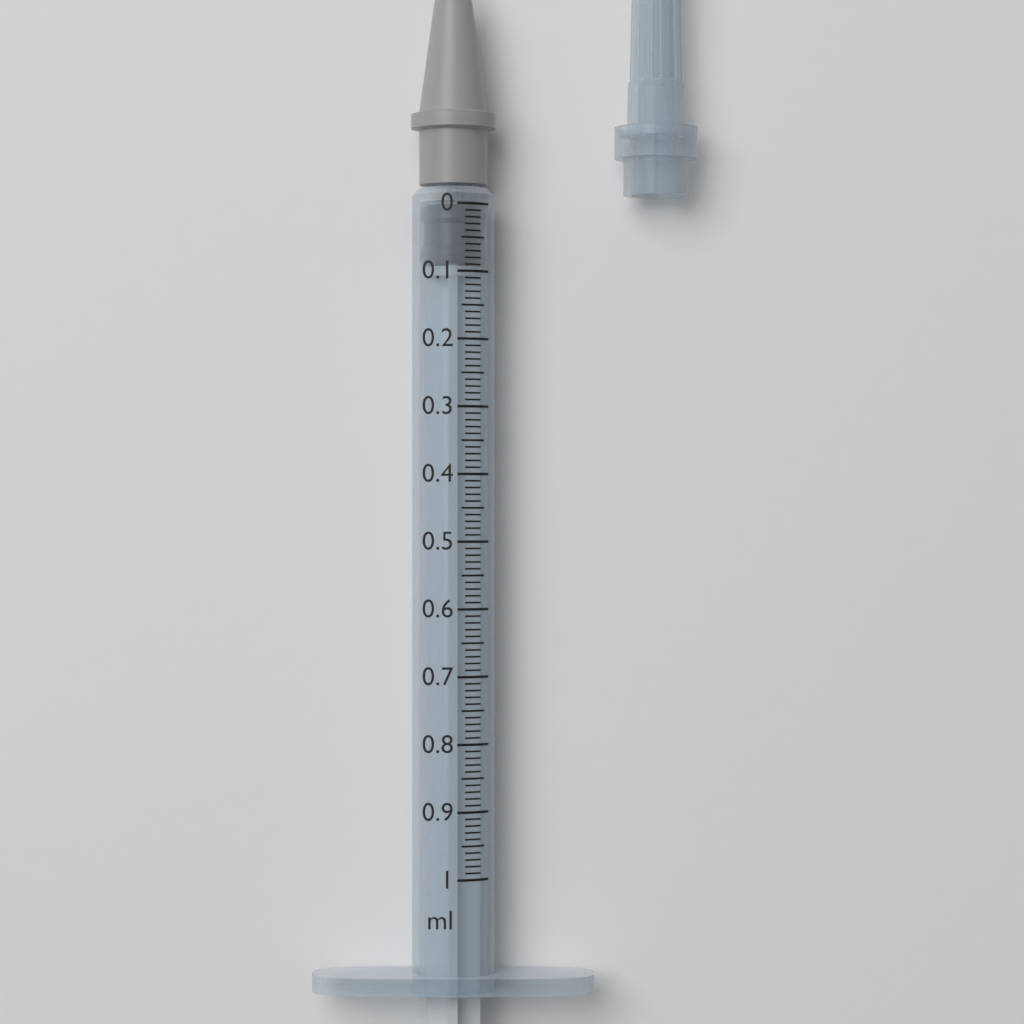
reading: 0.00 ml
